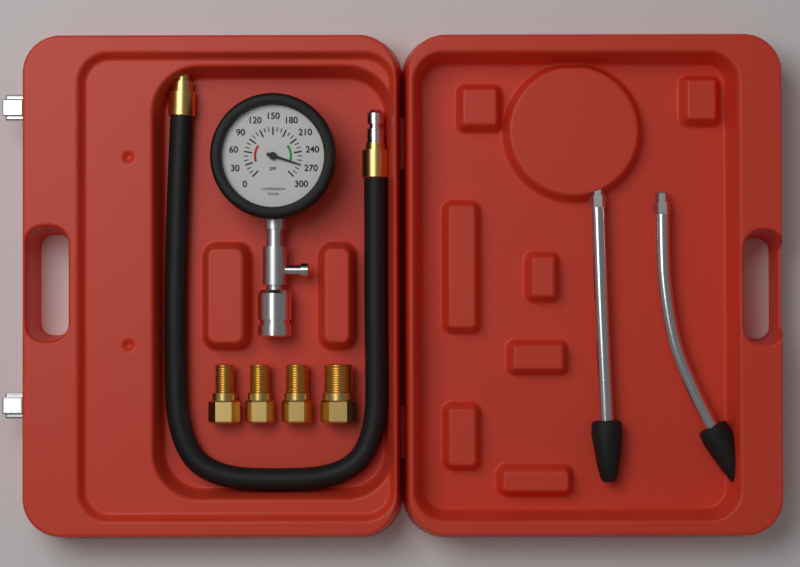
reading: 270 psi
